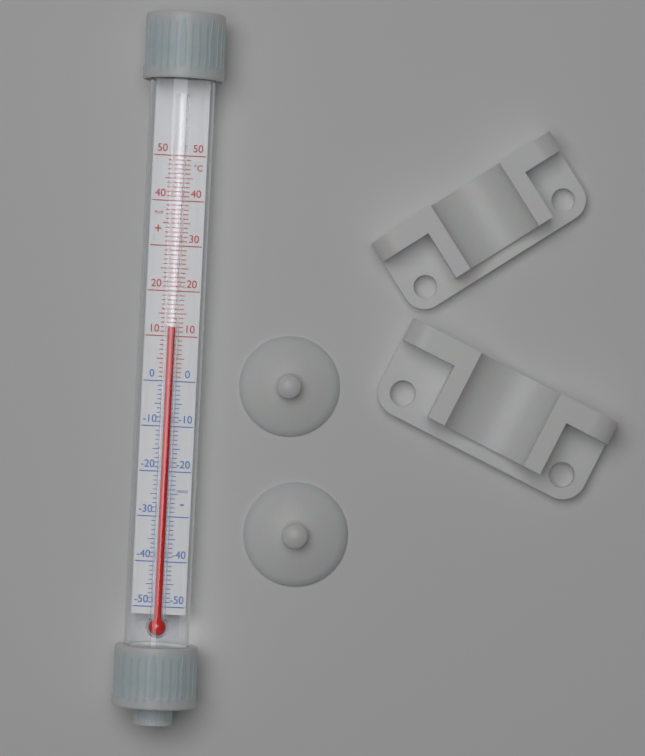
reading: 12 °C
